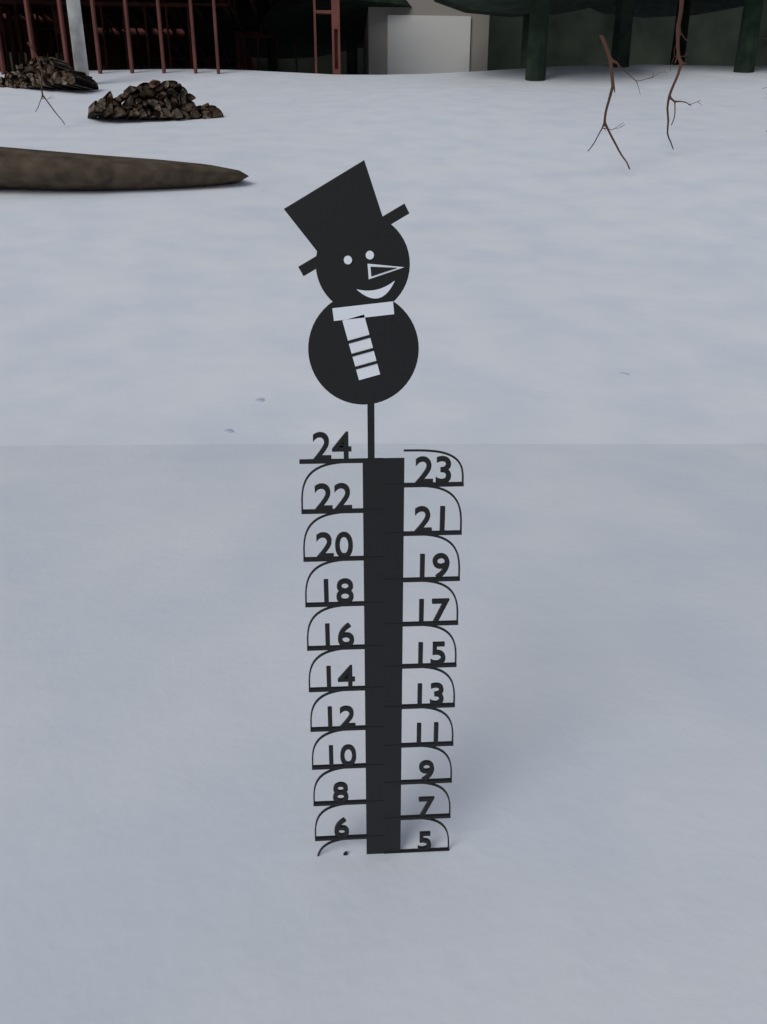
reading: 5 (no unit)
